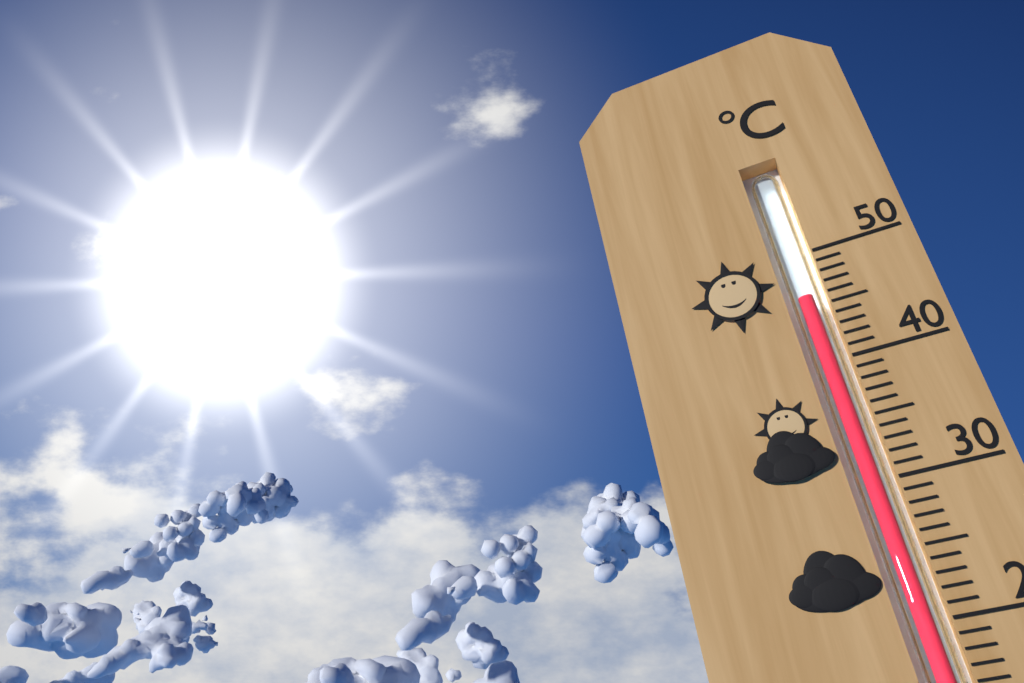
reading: 46 °C
